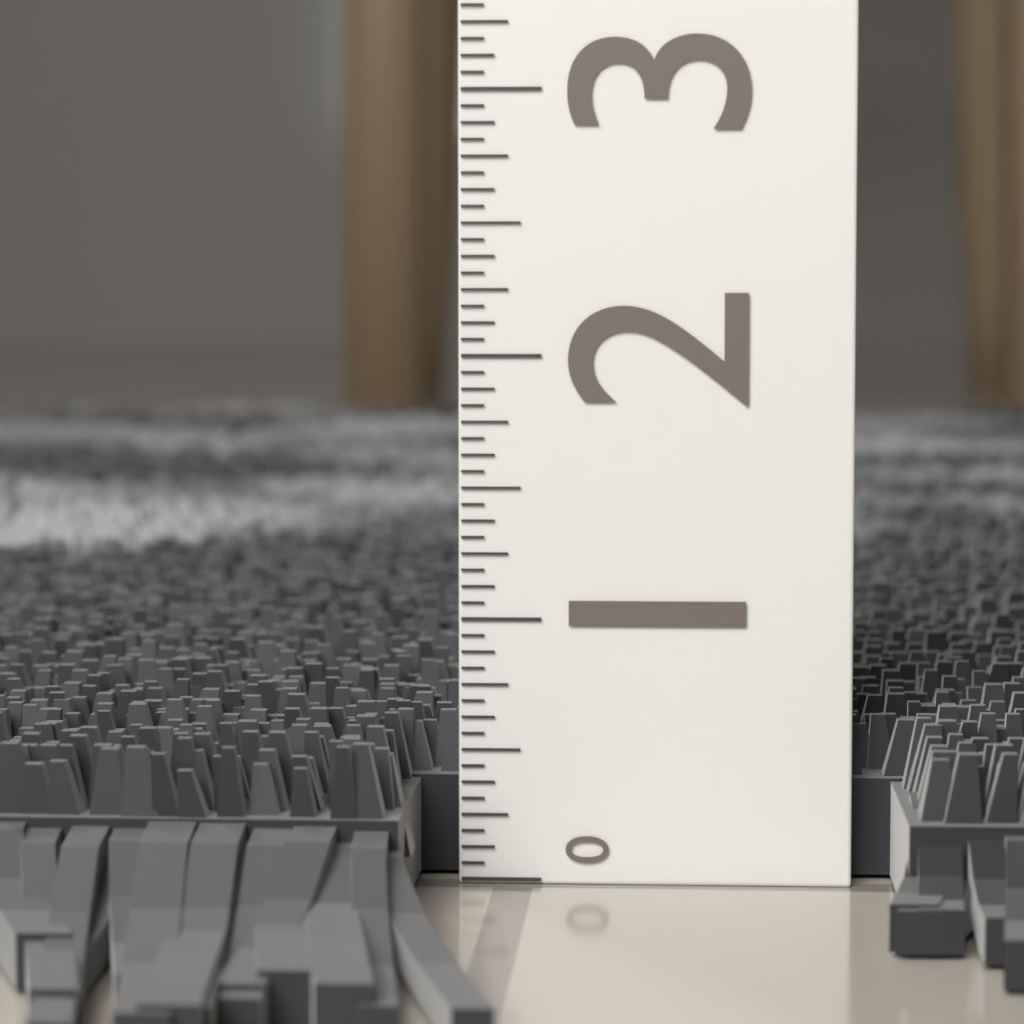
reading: 0.6250 (no unit)
